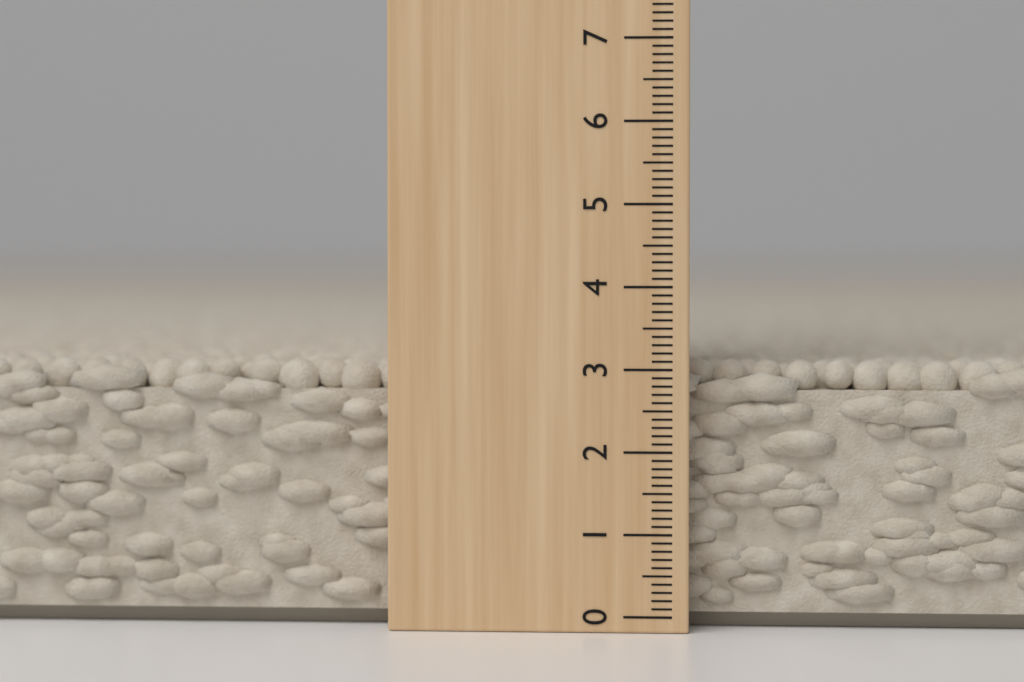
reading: 3.1 cm
